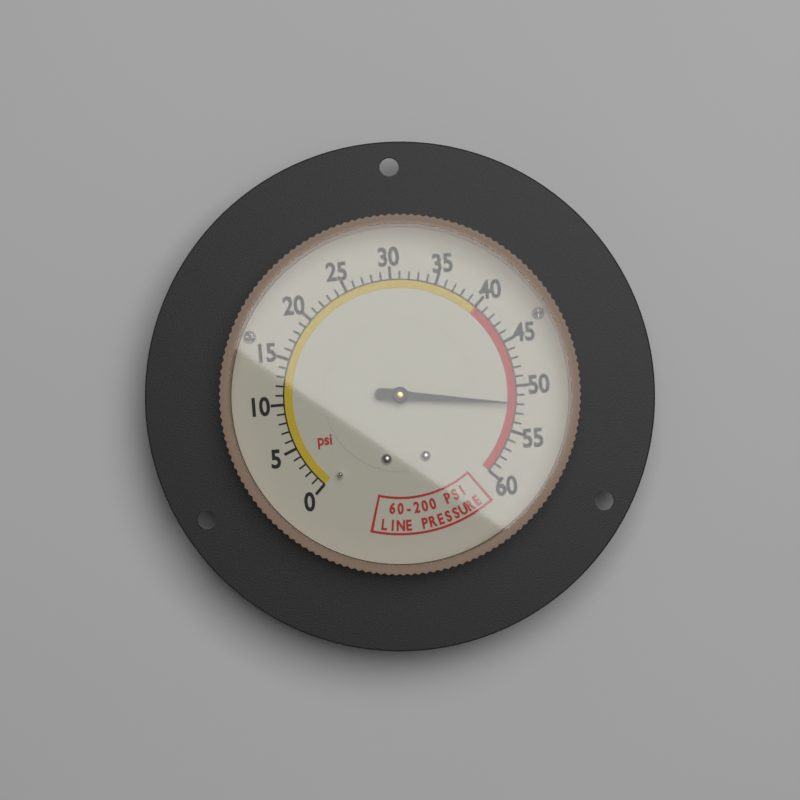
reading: 52 psi
